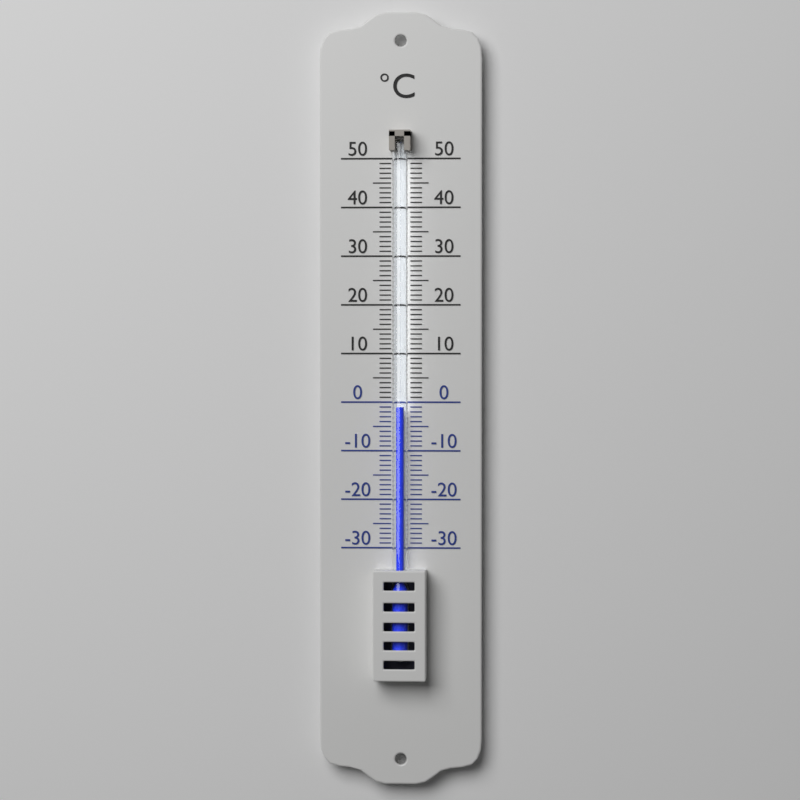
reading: -1 °C
